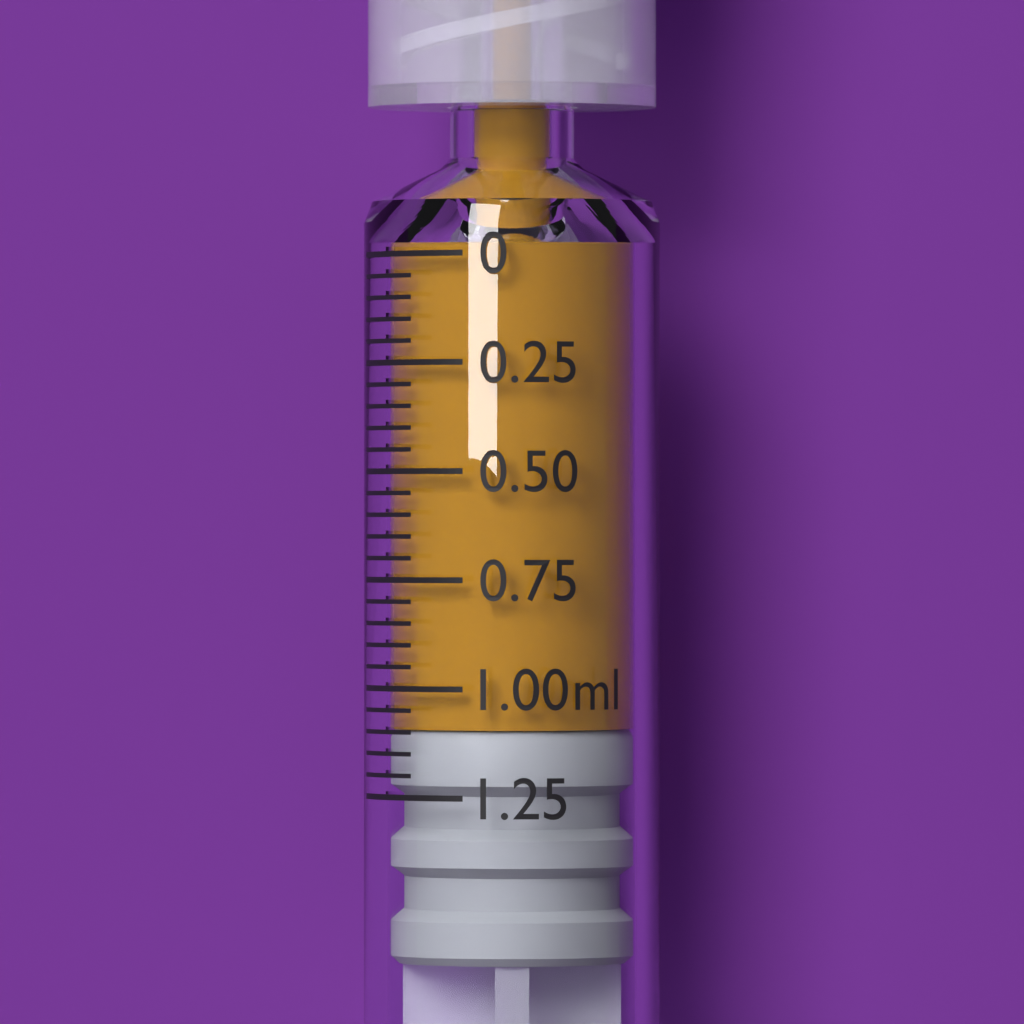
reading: 1.10 ml
